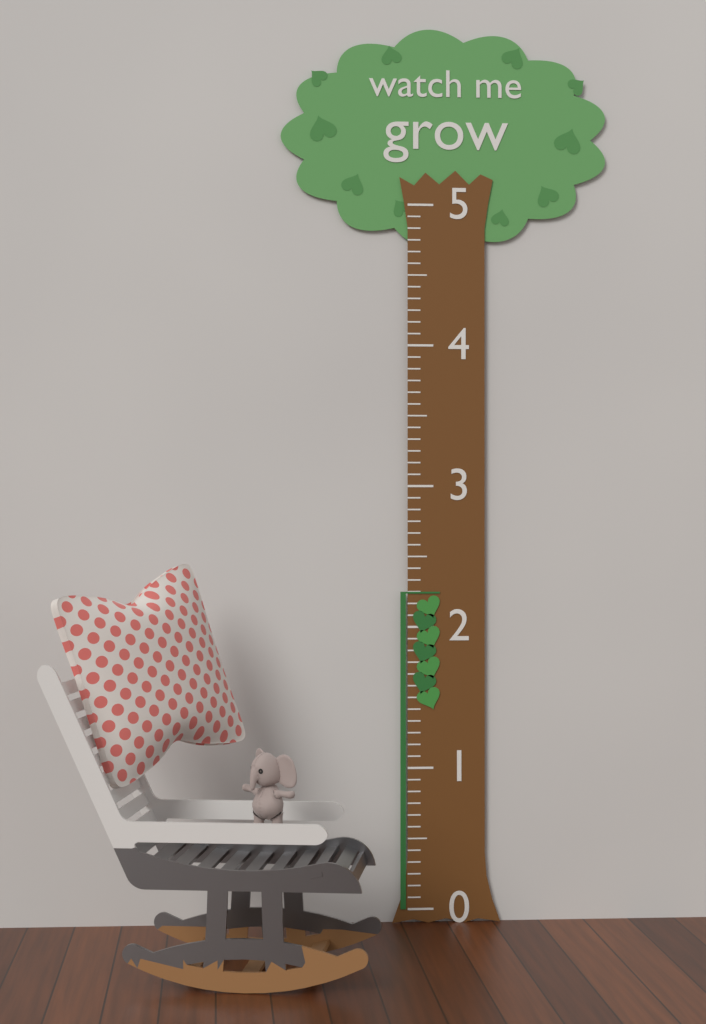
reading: 2.250000 (no unit)
